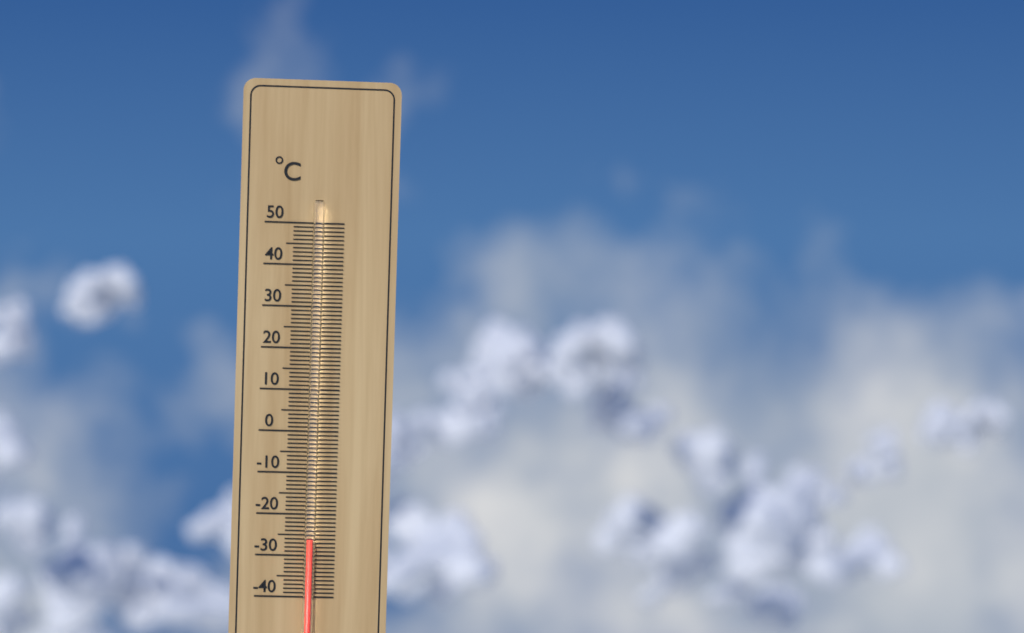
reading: -26 °C
